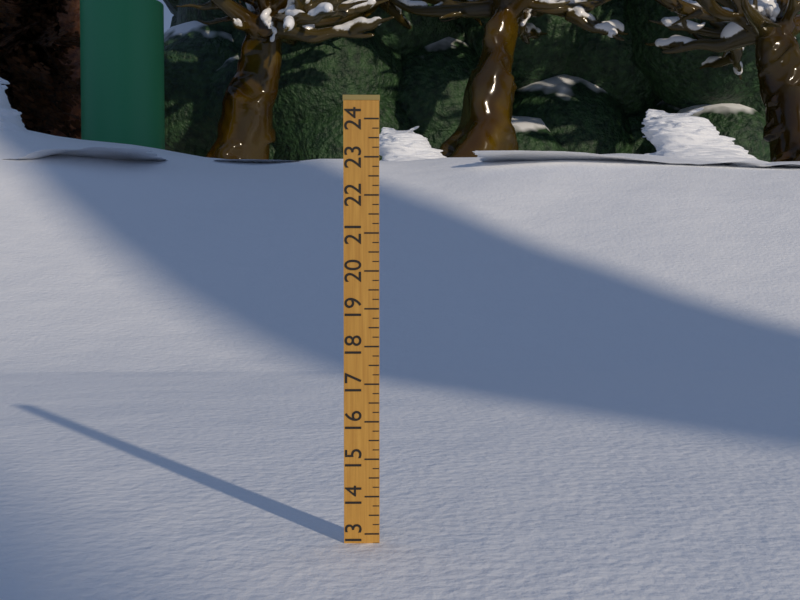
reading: 12.75 (no unit)
